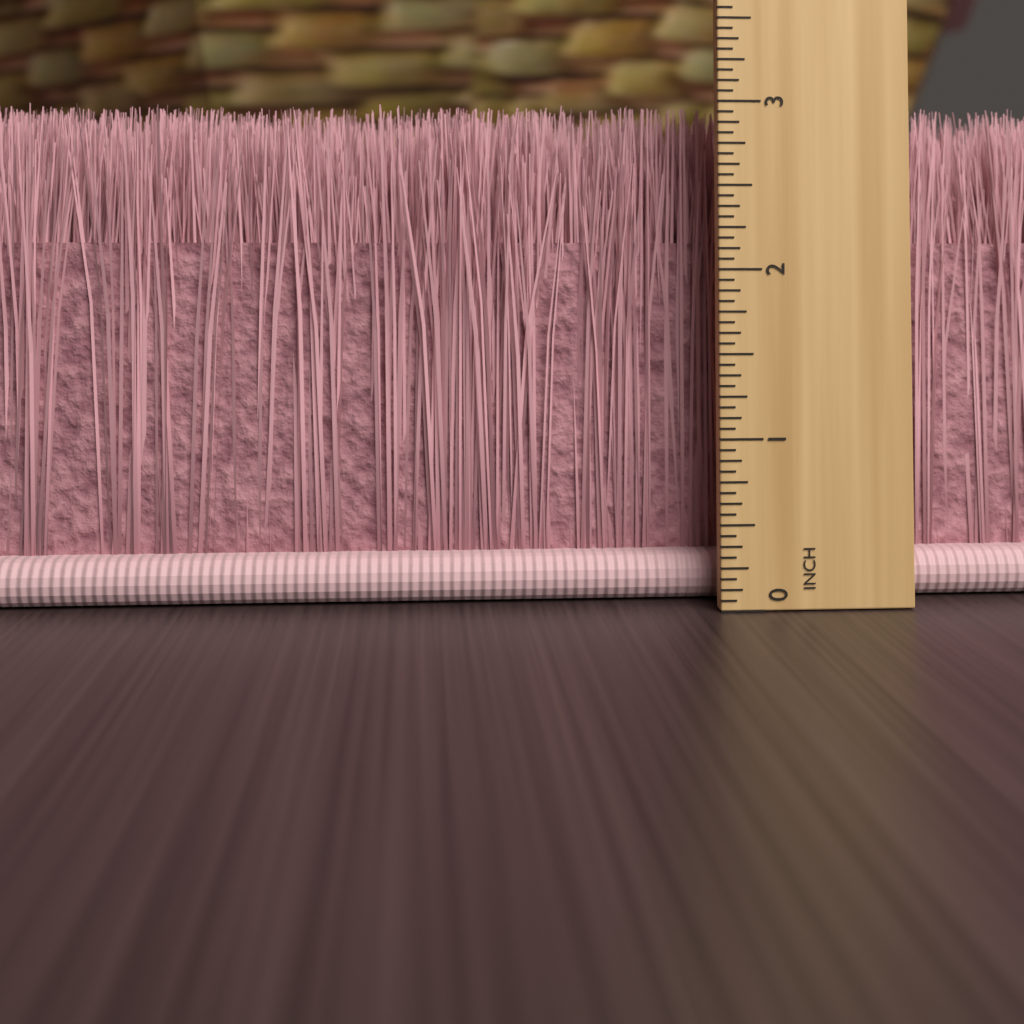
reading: 3.0000 inch
